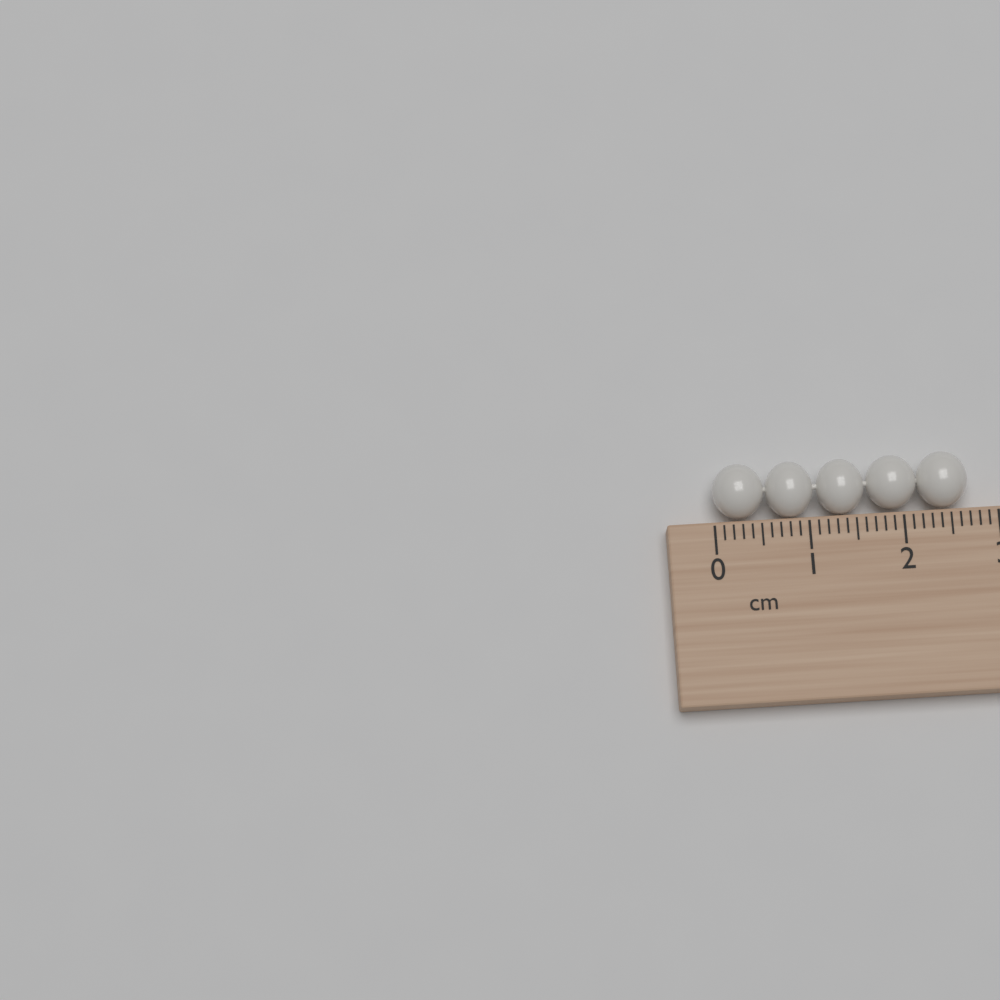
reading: 2.7 cm
